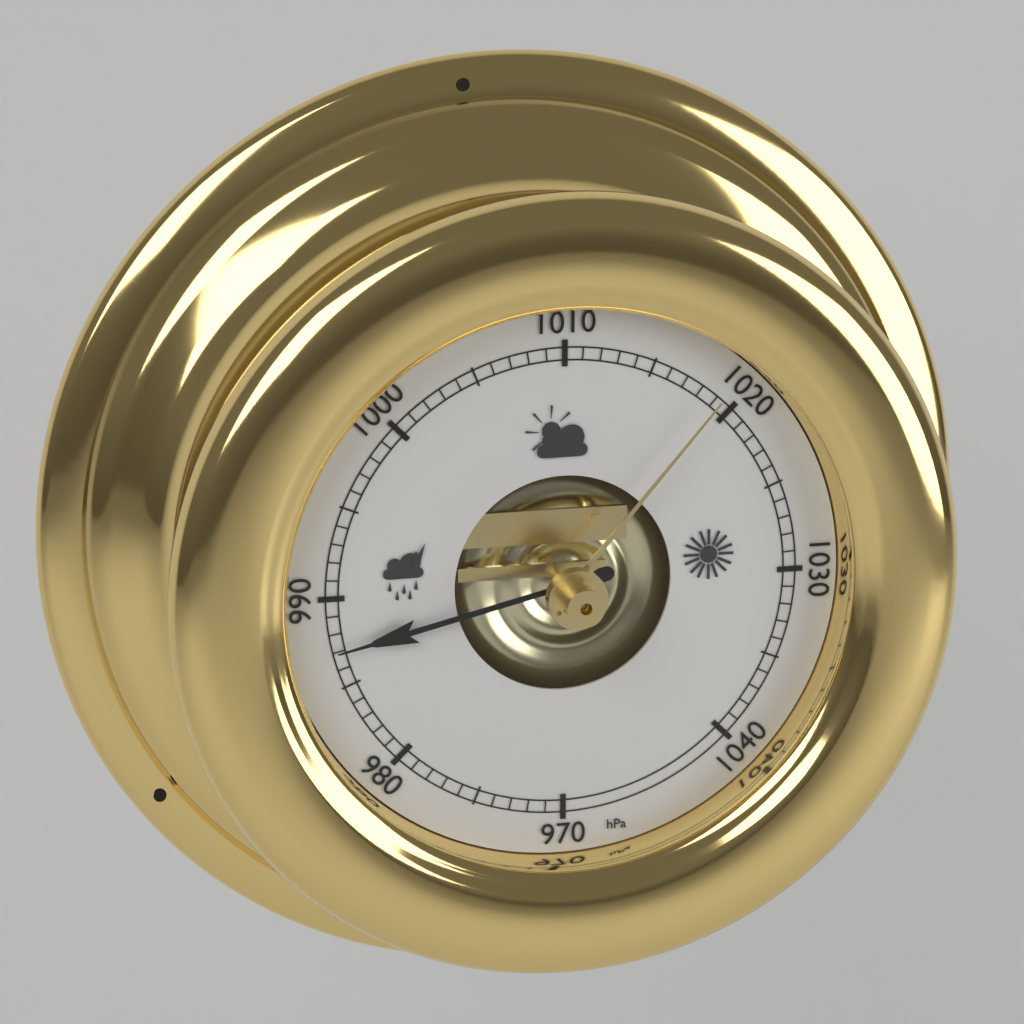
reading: 987 hPa
